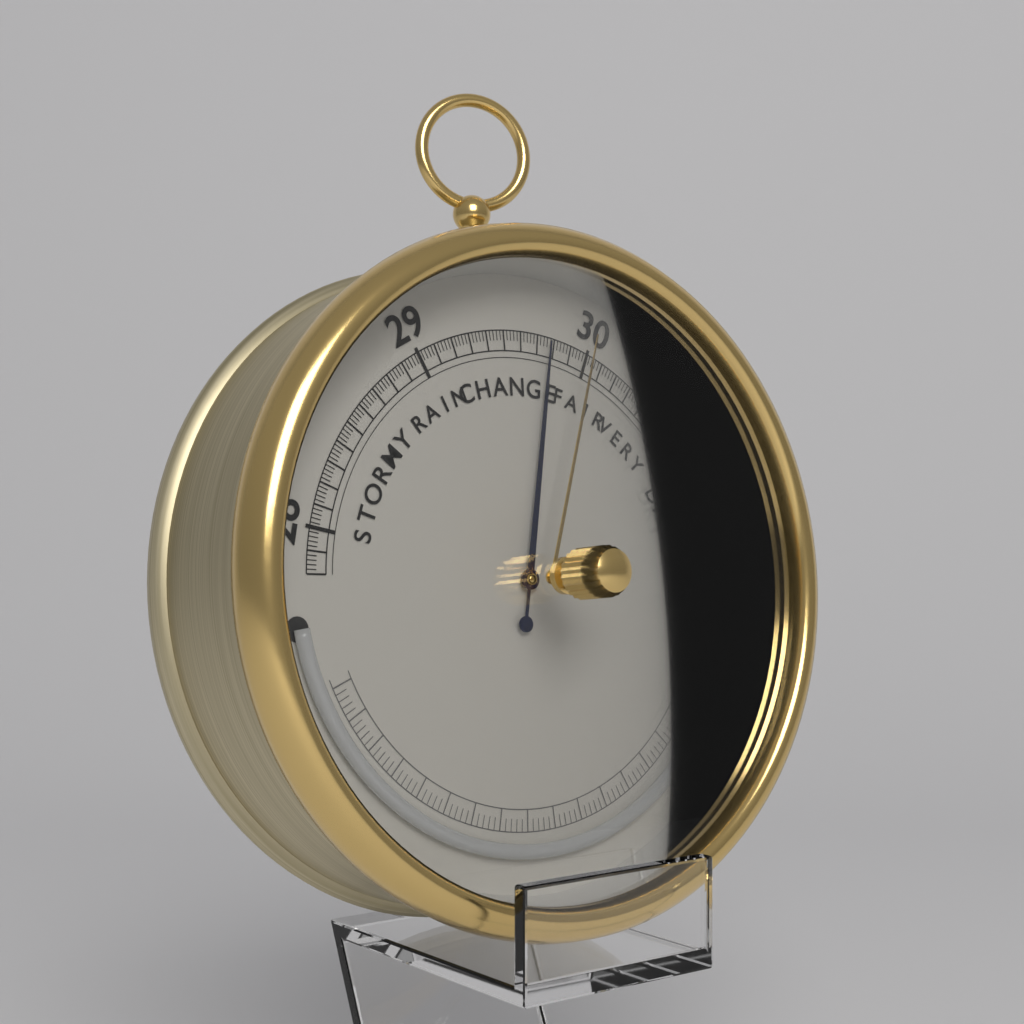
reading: 29.76 (no unit)
